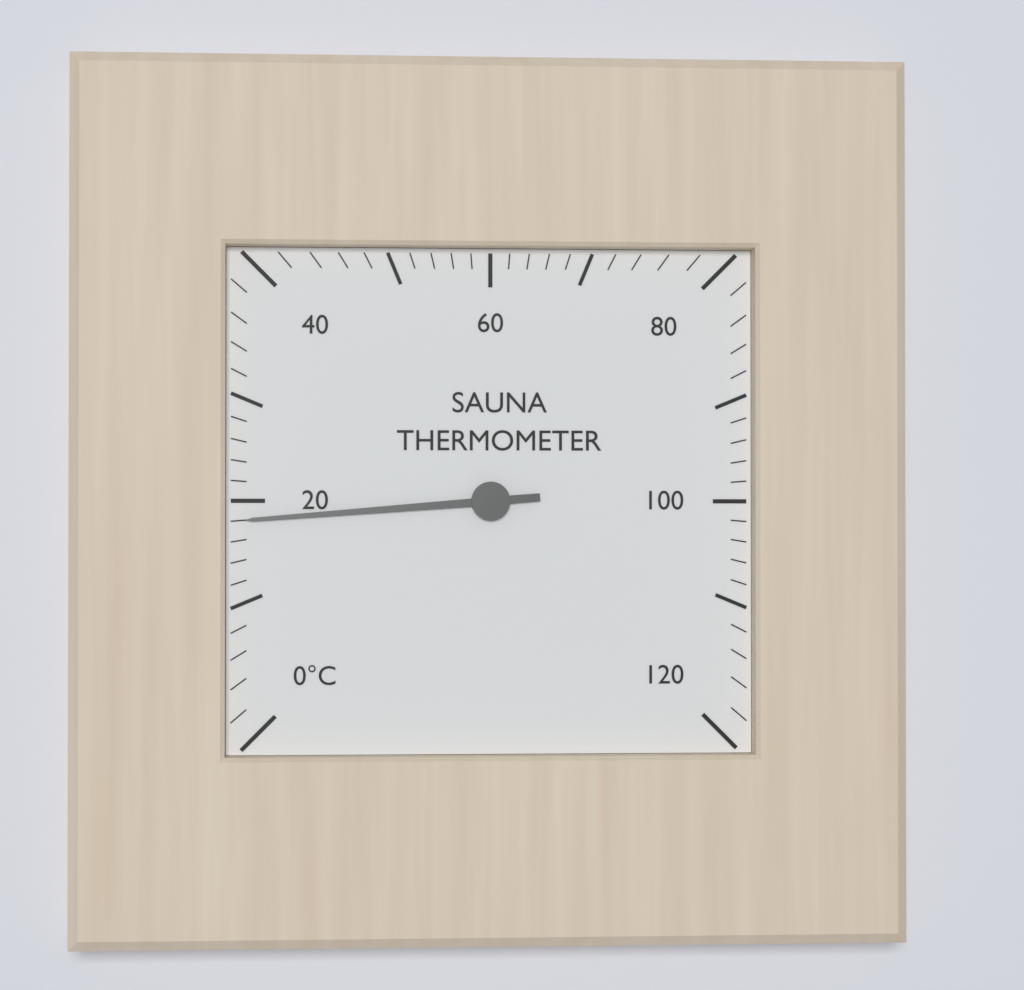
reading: 18 °C
